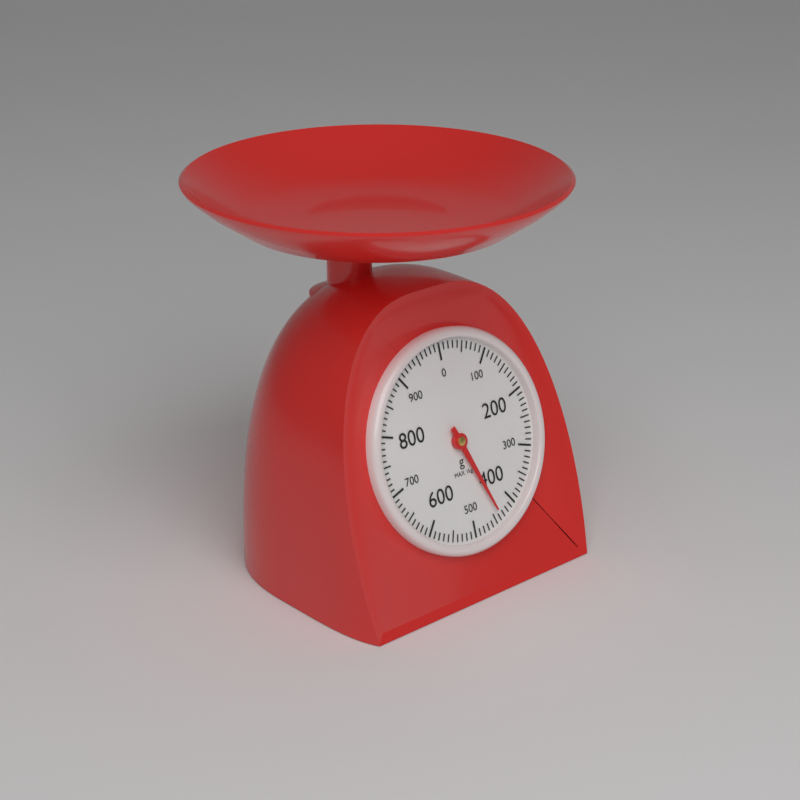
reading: 440 g
